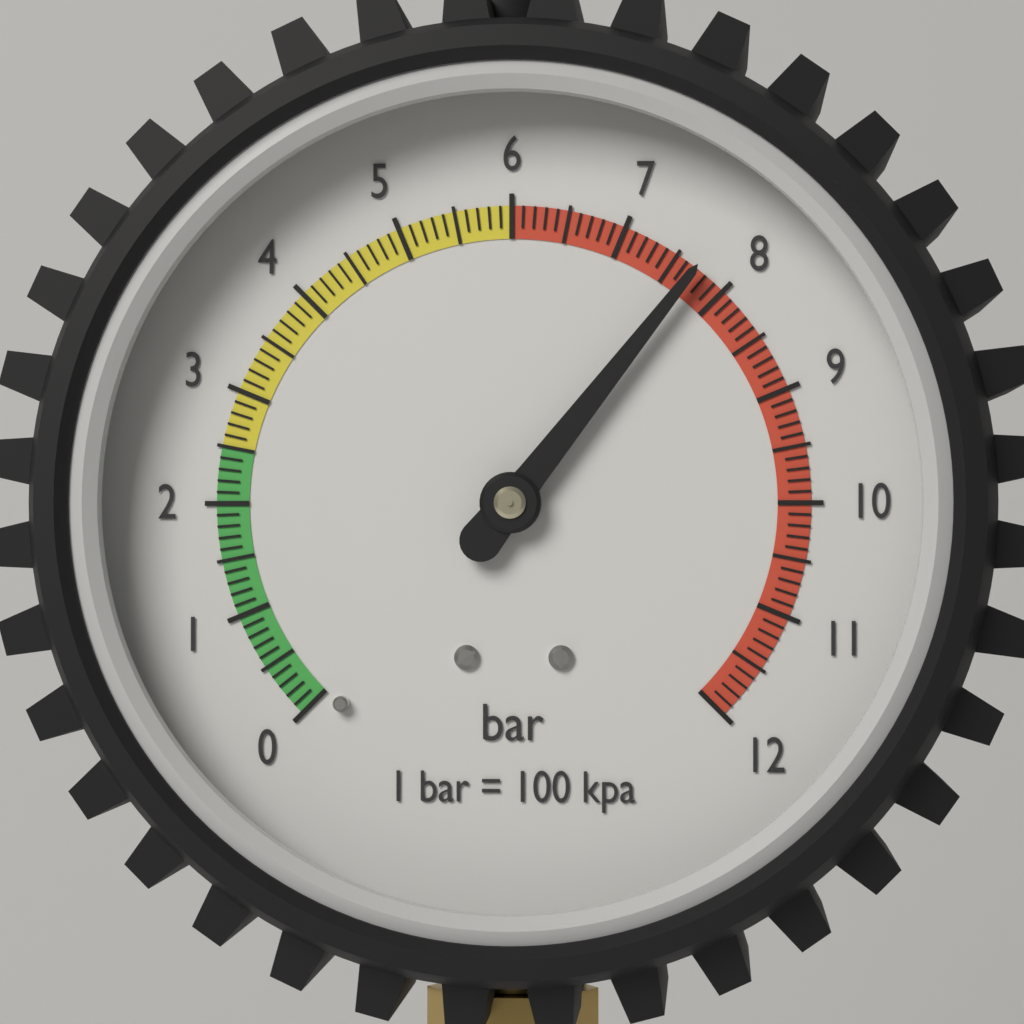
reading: 7.7 bar
